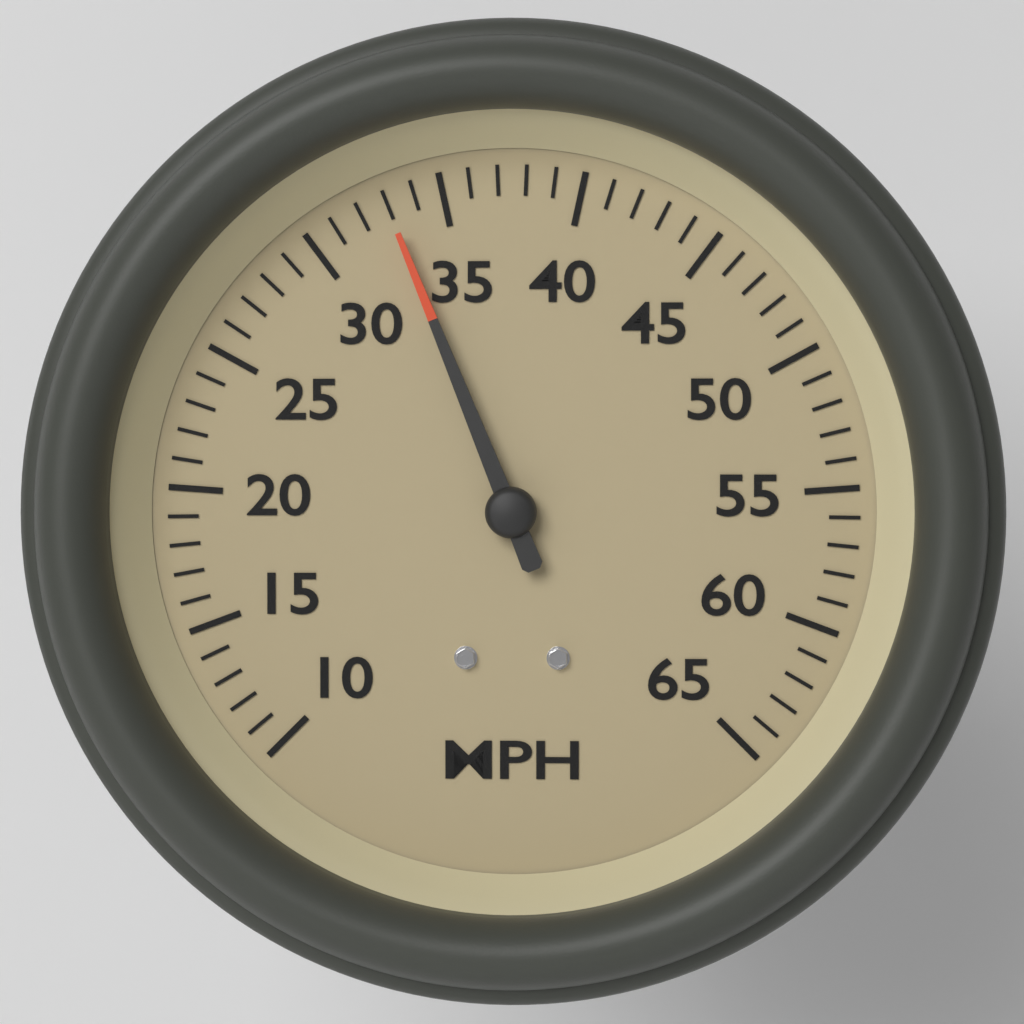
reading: 33 MPH
